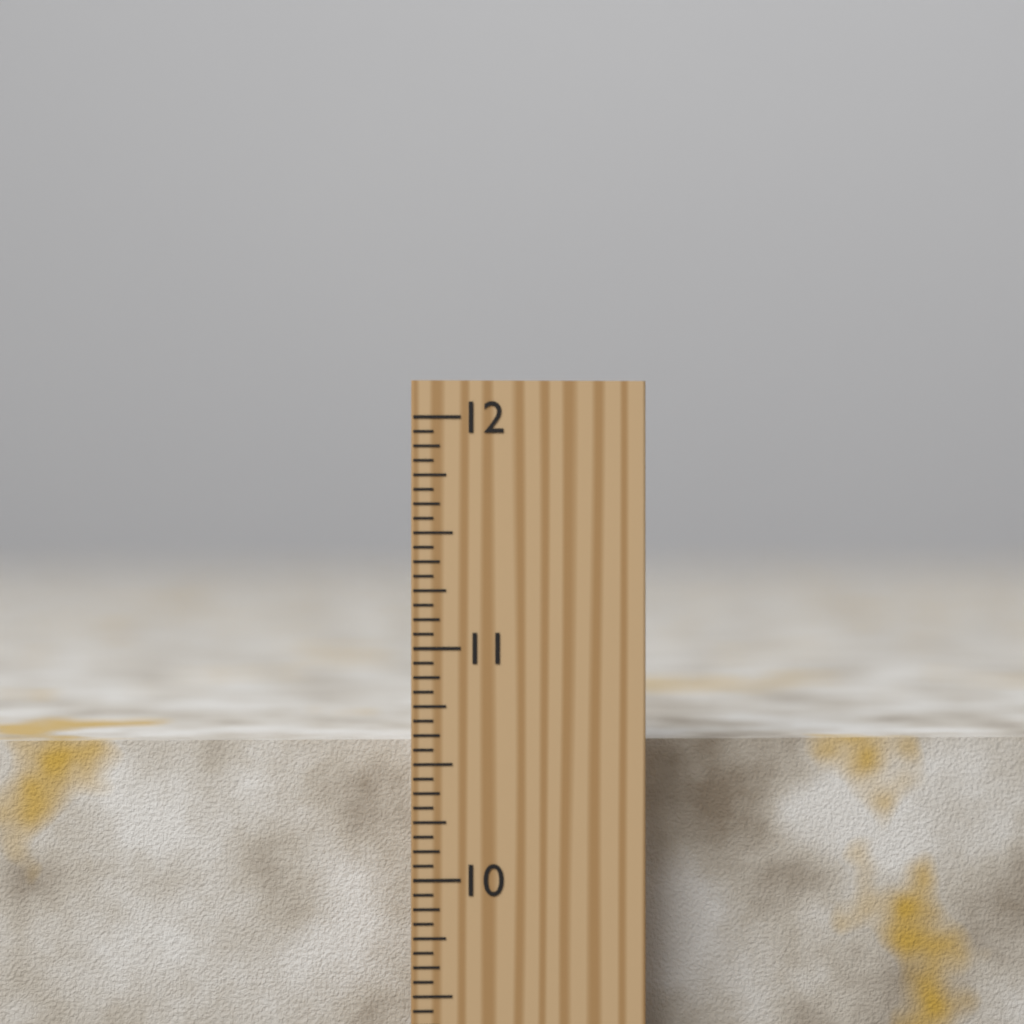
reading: 10.5625 inch
